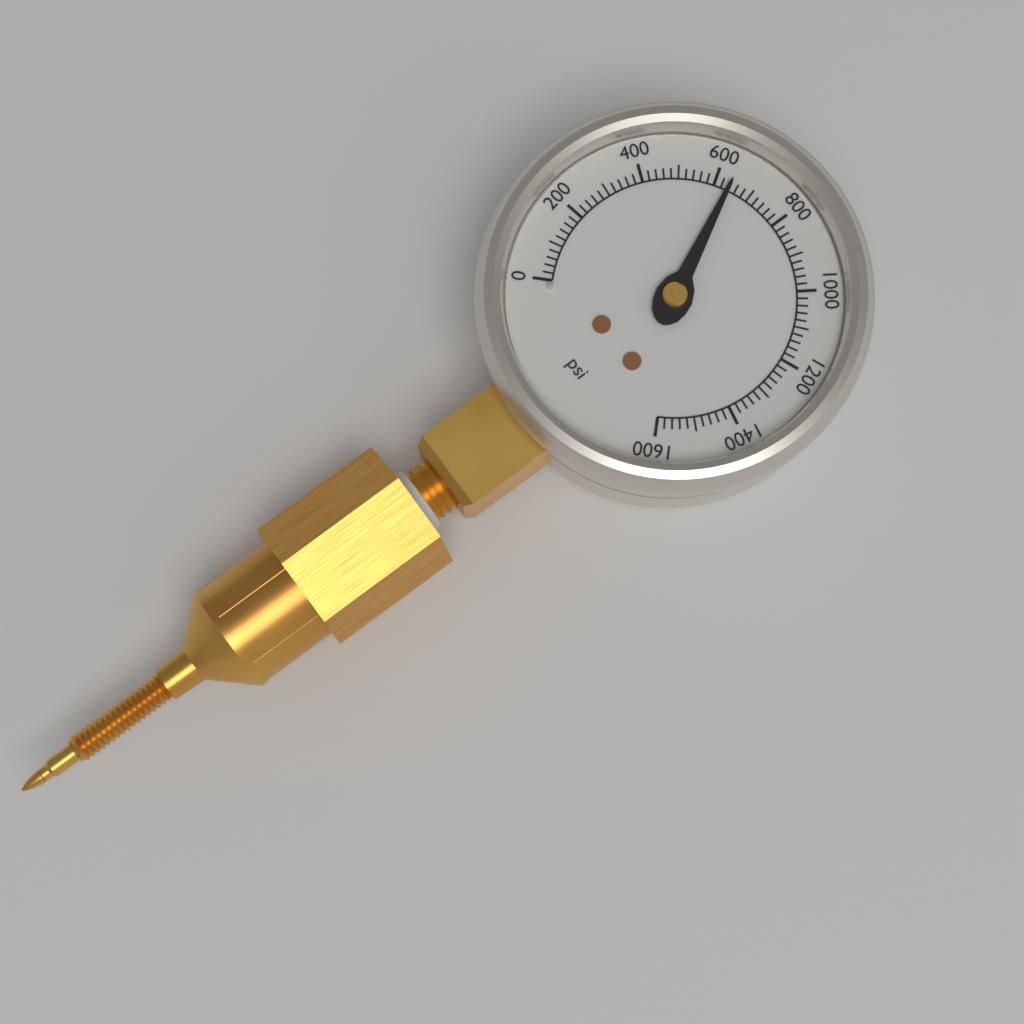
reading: 640 psi
